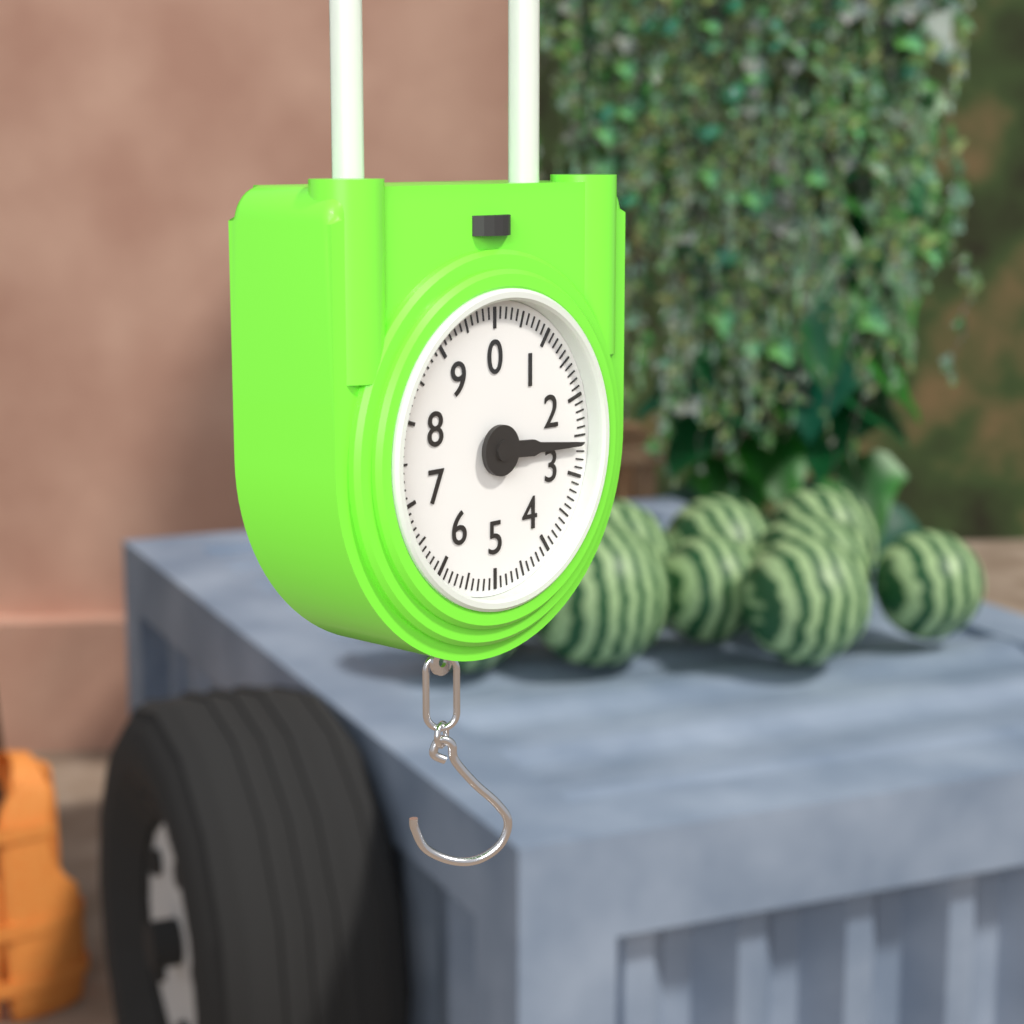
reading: 2.6 (no unit)
